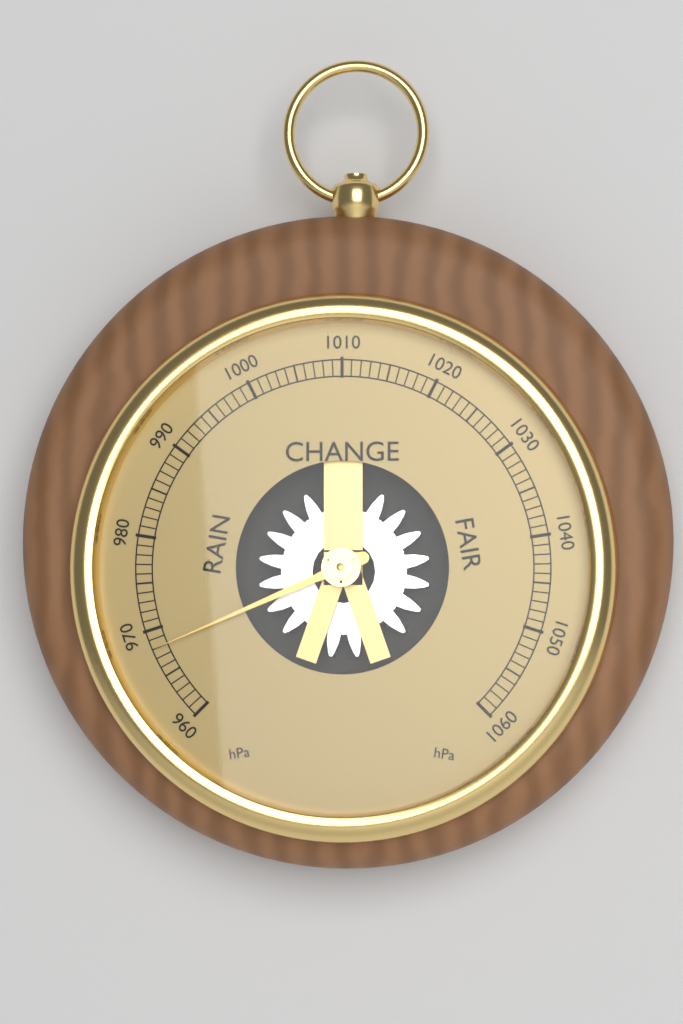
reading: 968 hPa
